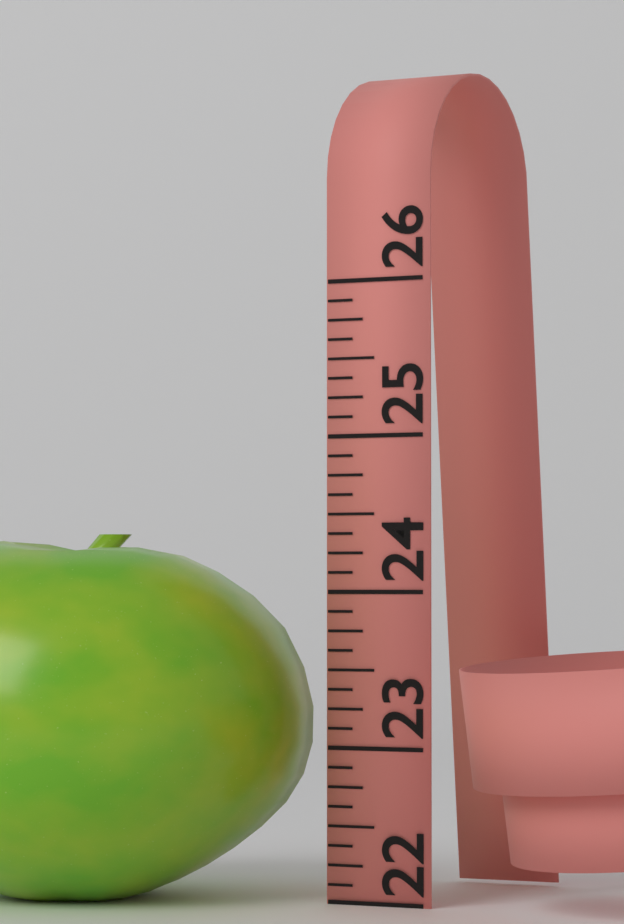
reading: 24.375 (no unit)
